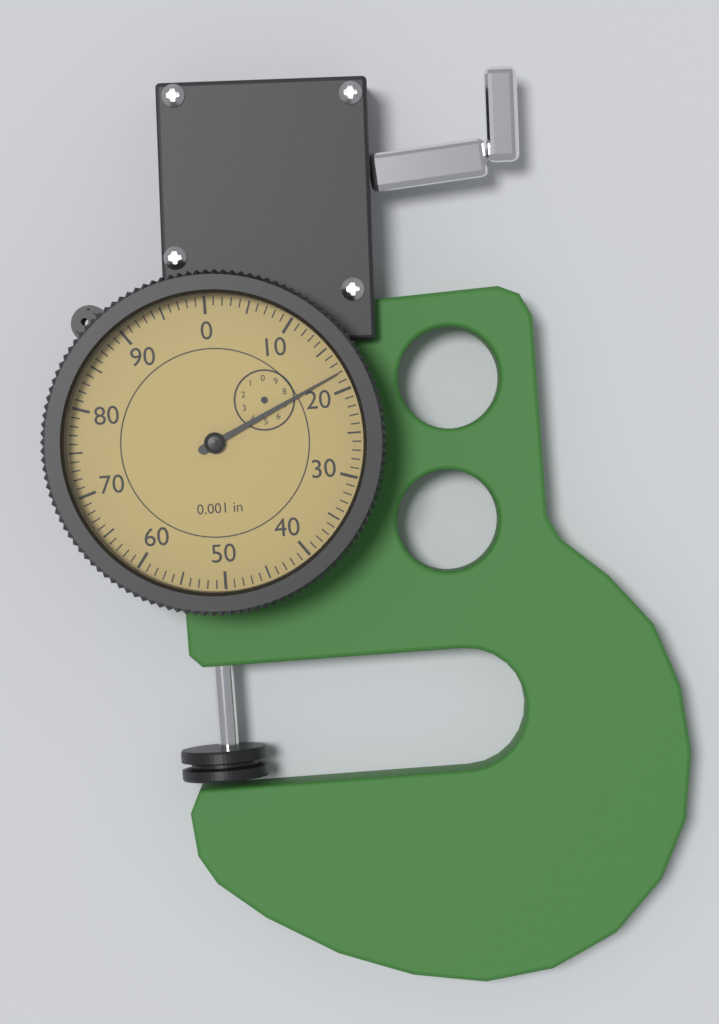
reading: 18 0.001 in
